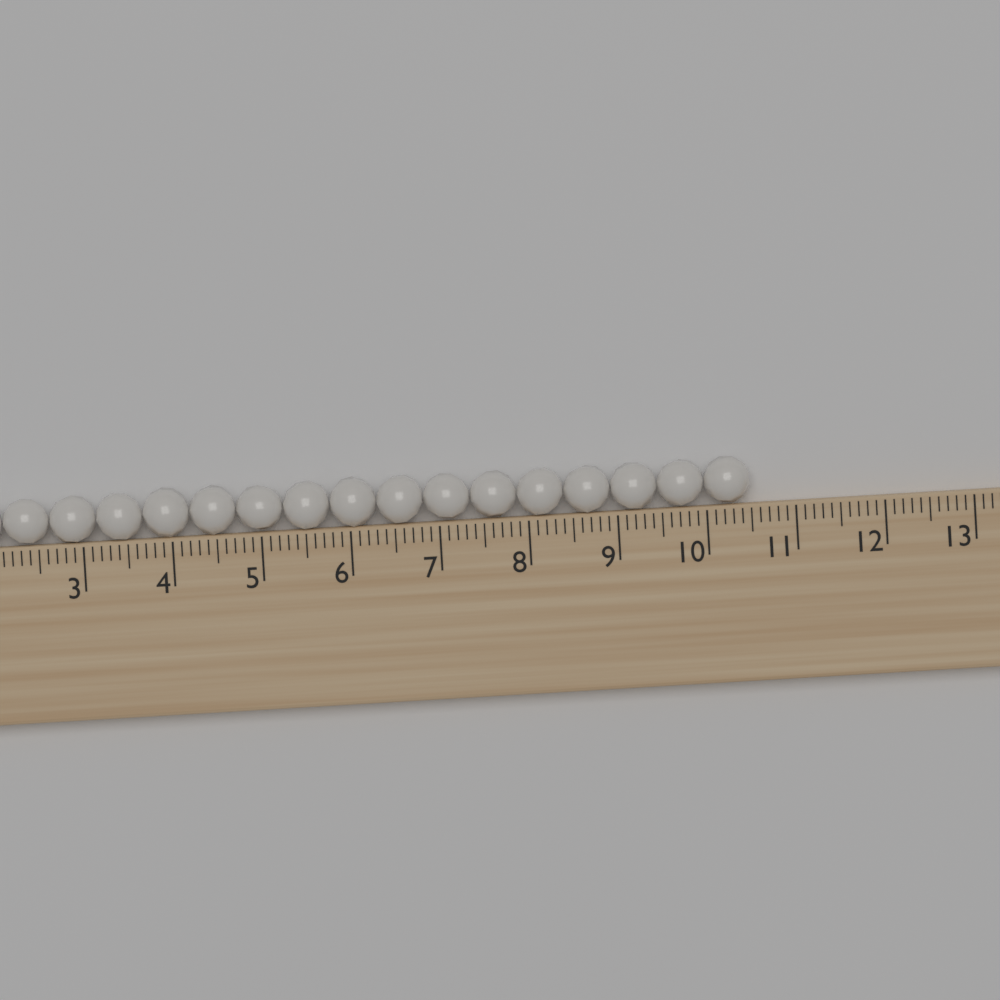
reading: 10.5 (no unit)
